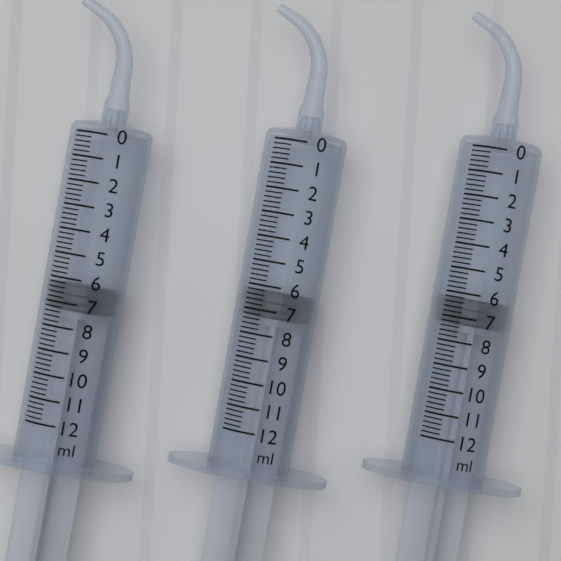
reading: 6.2 ml
